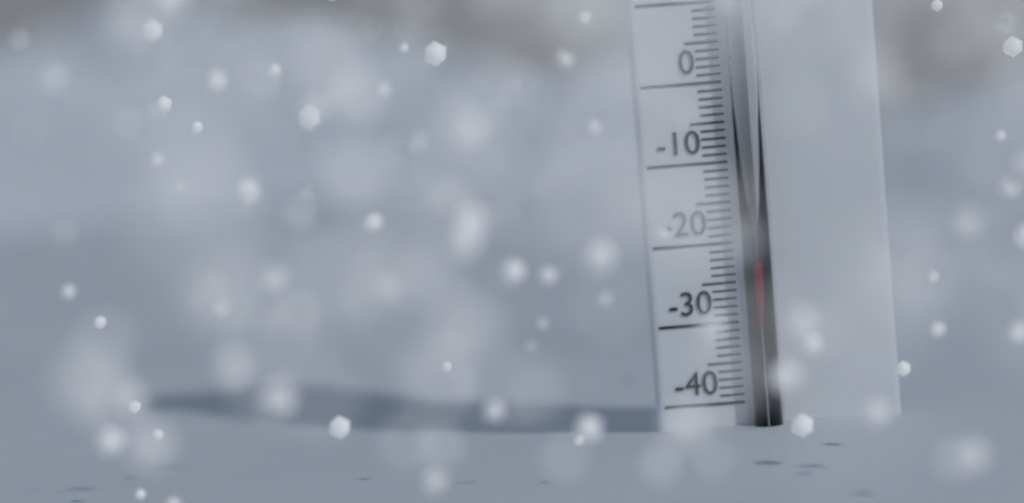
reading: -22 °C
